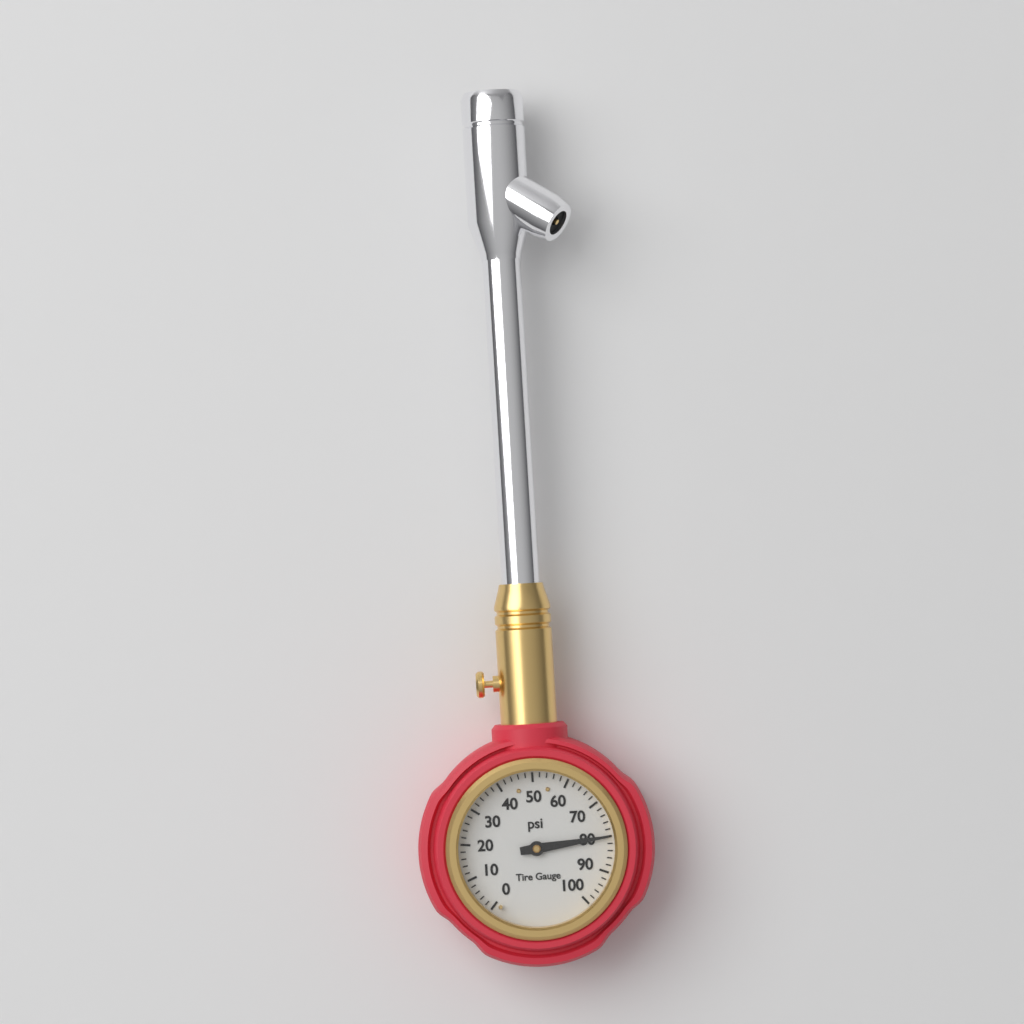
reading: 80 psi
